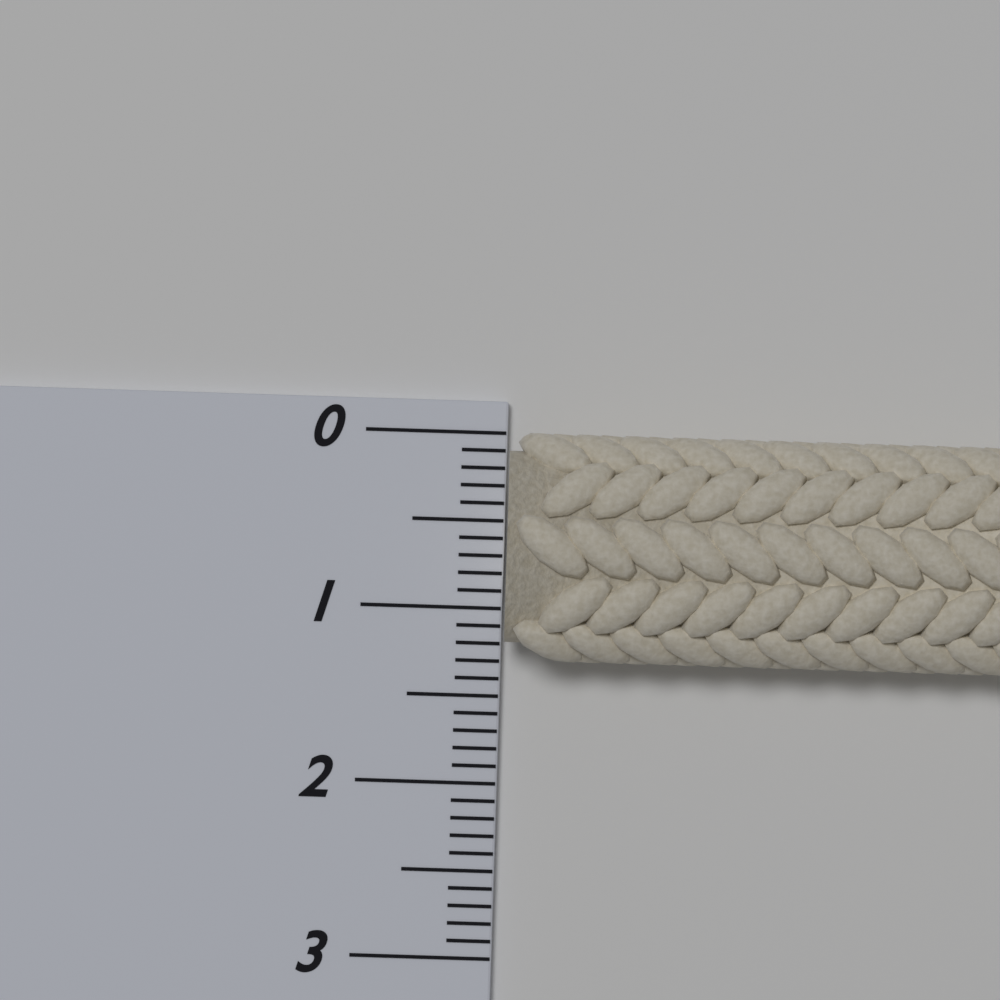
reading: 1.3 (no unit)
